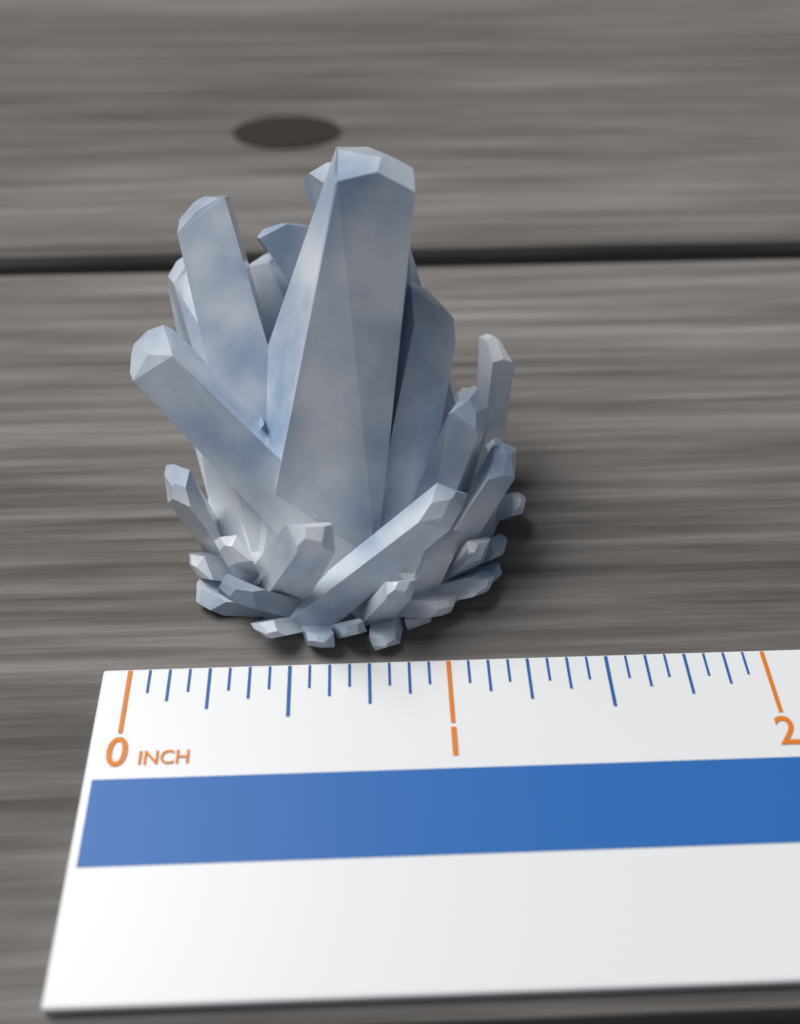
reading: 1.3125 in
